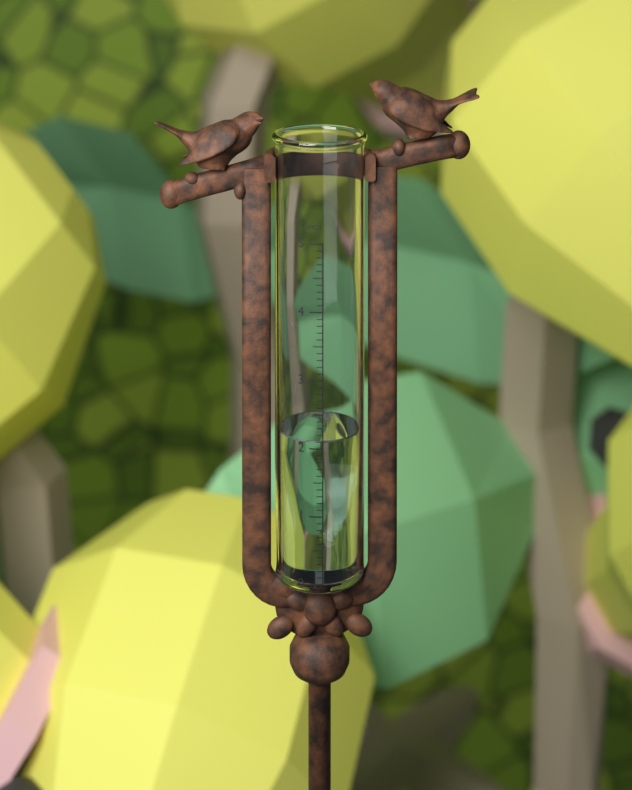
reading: 2.1 in
